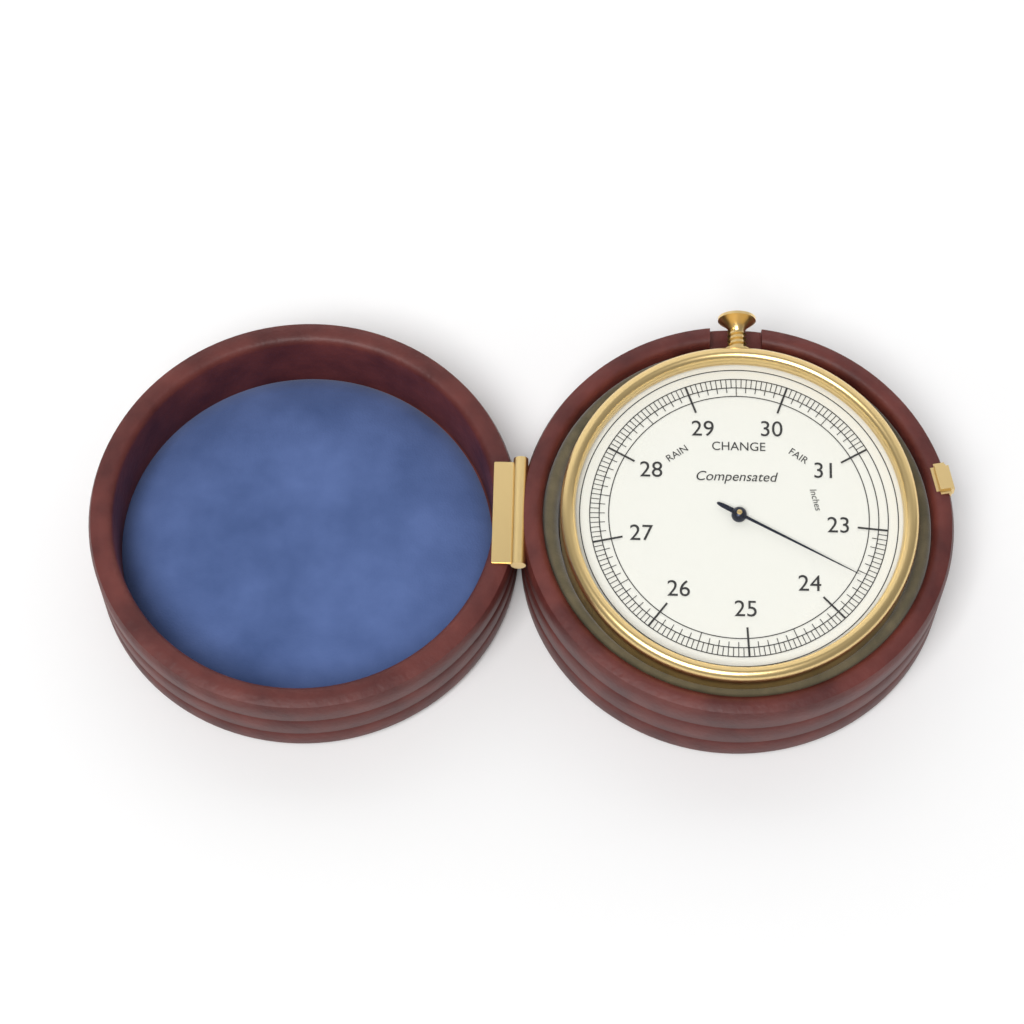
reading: 23.55 inches
